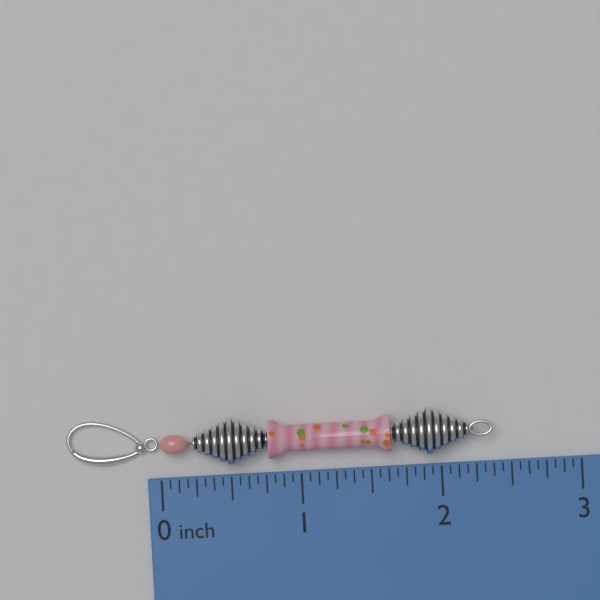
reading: 2.3750 inch
